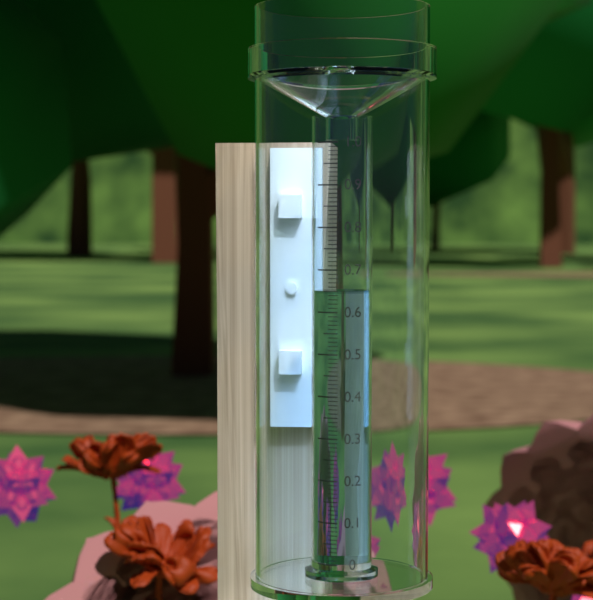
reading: 0.65 (no unit)
